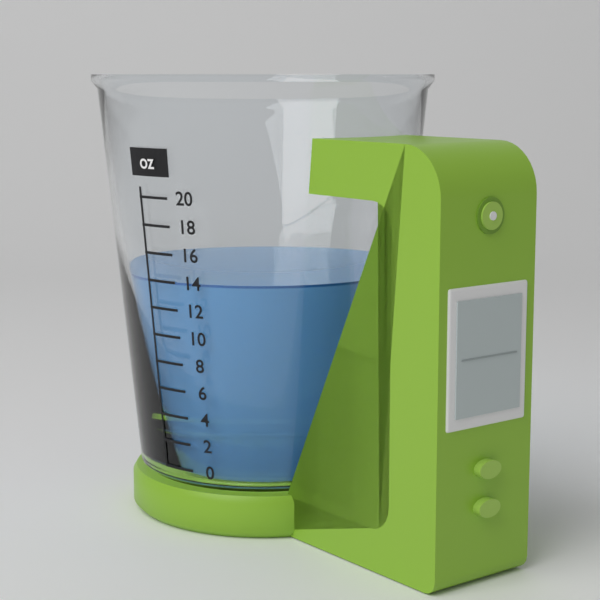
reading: 14 oz
